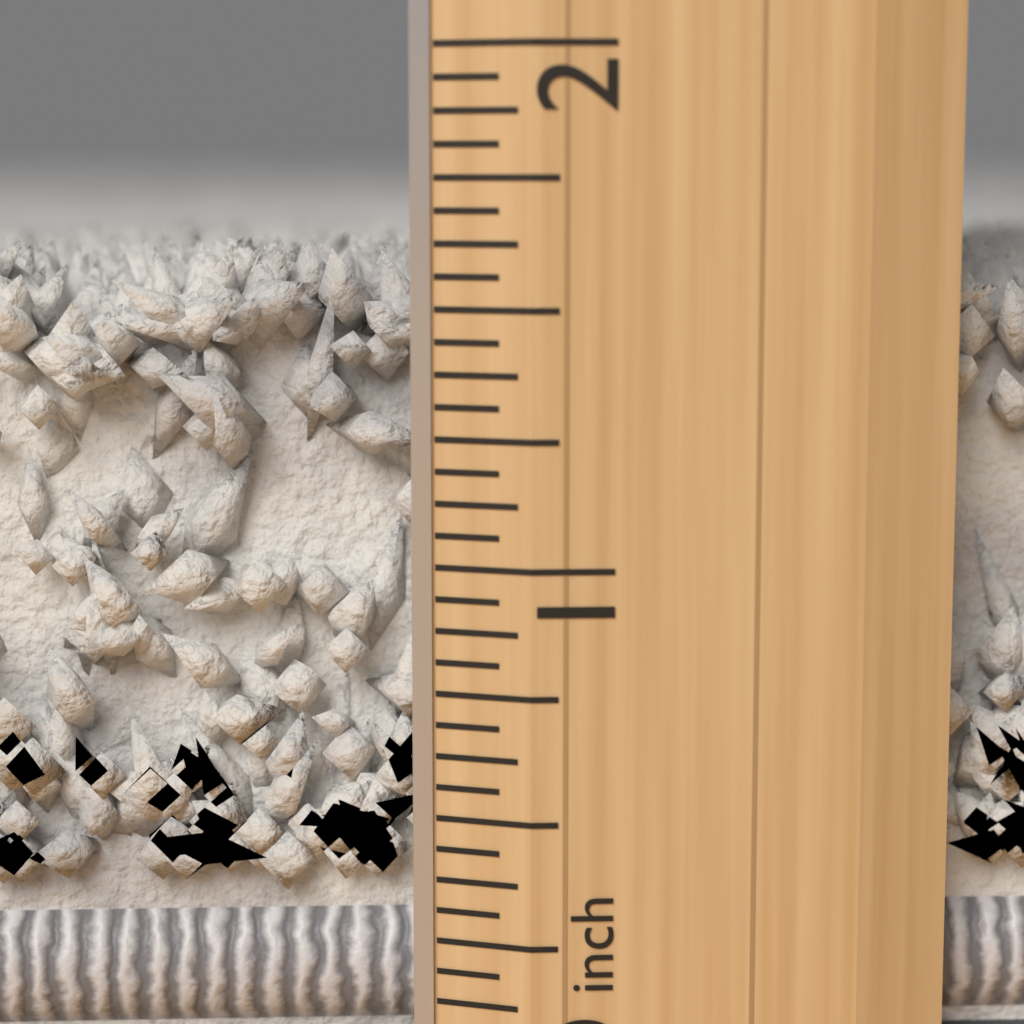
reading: 1.6250 inch
